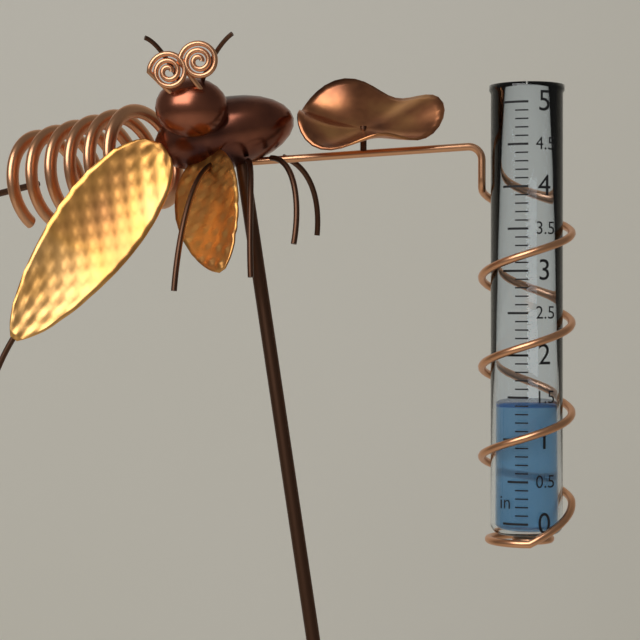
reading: 1.4 in
